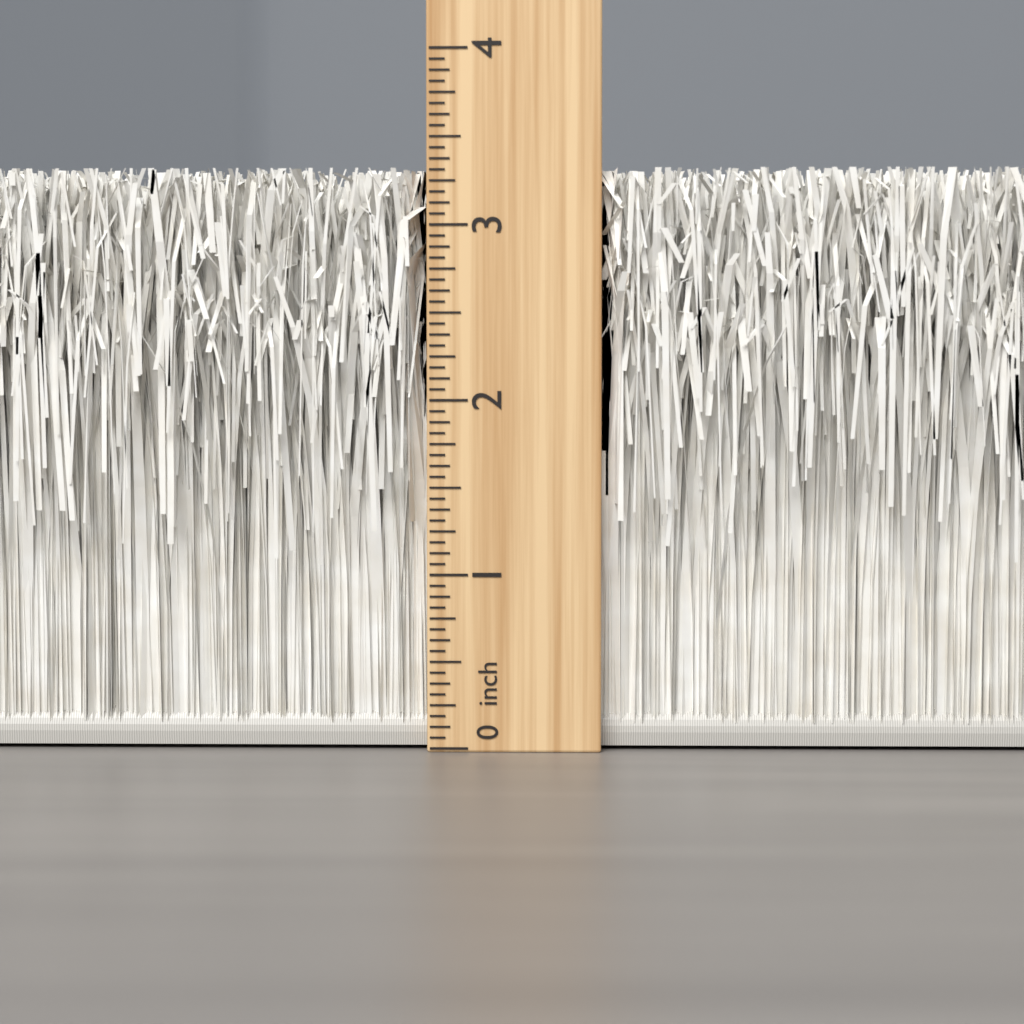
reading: 3.3125 inch
